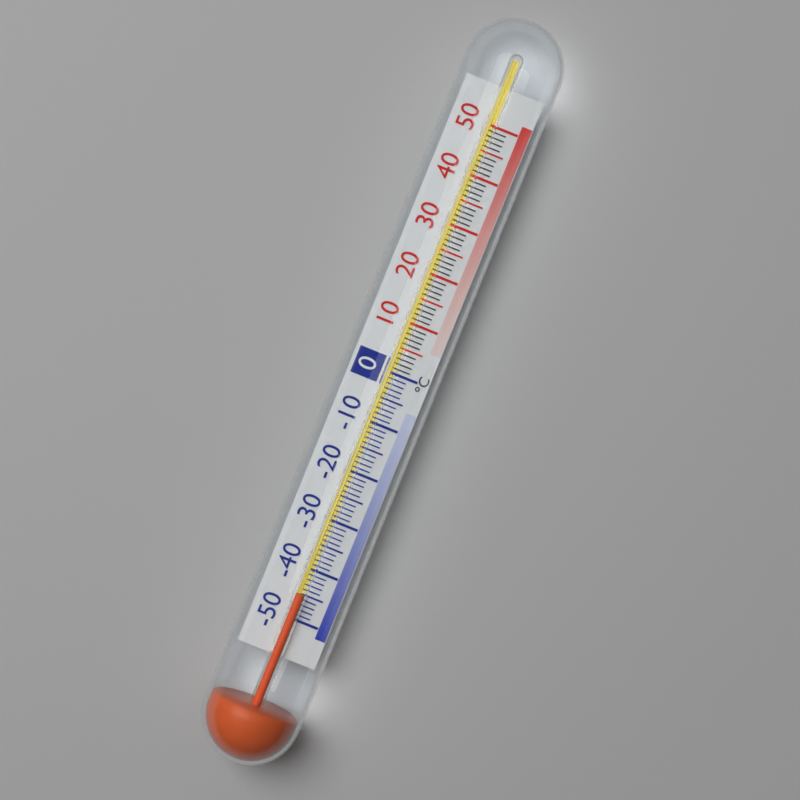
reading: -45 °C
